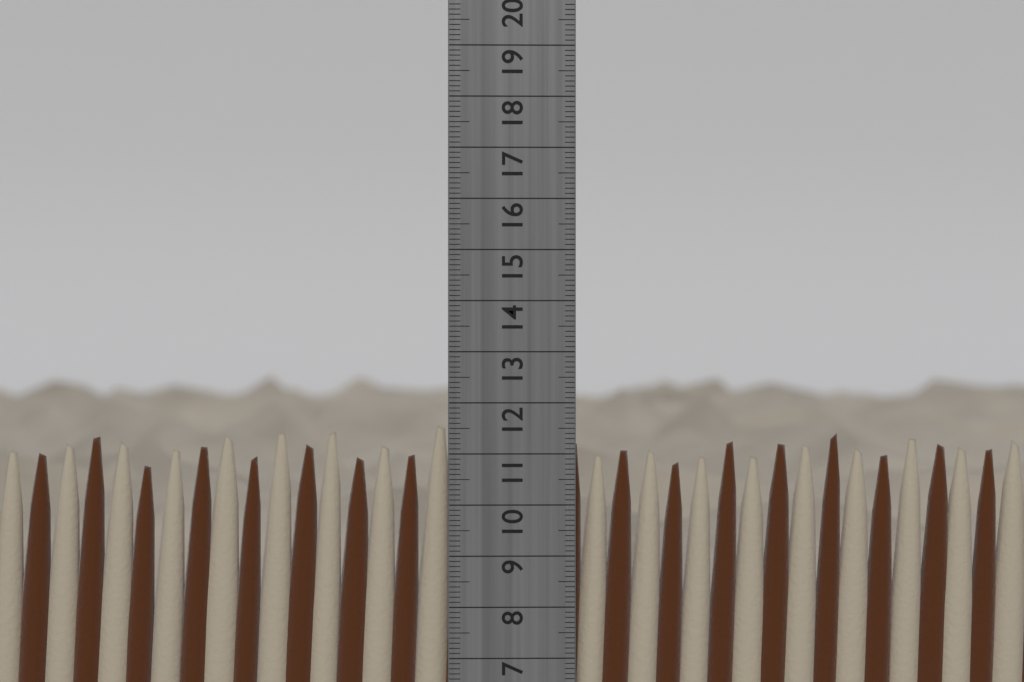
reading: 11.6 cm
